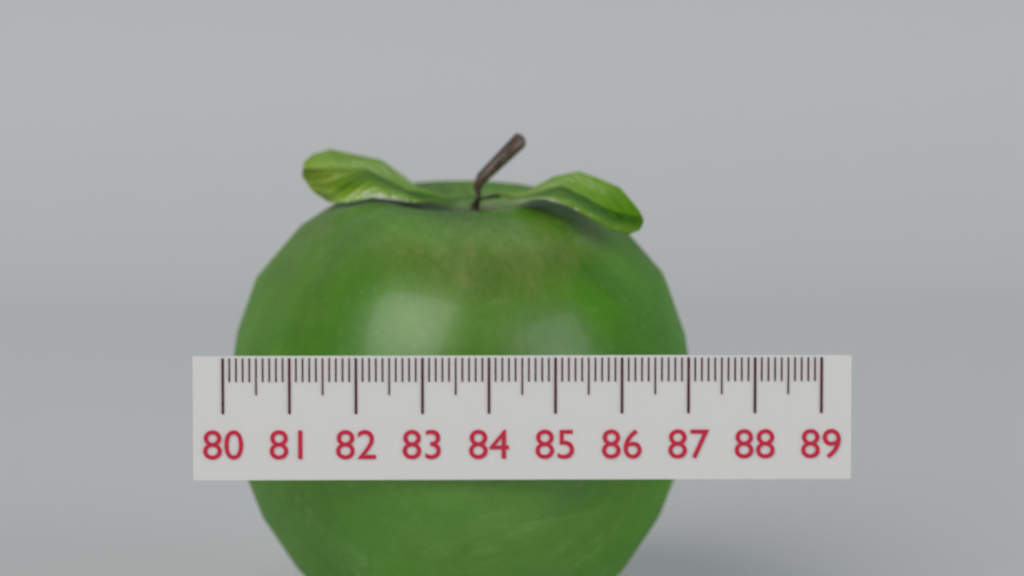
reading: 87.2 (no unit)
